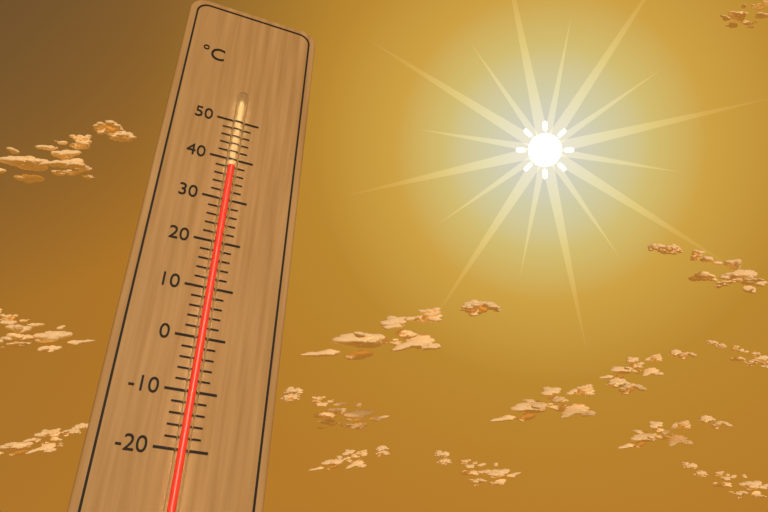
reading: 37 °C
